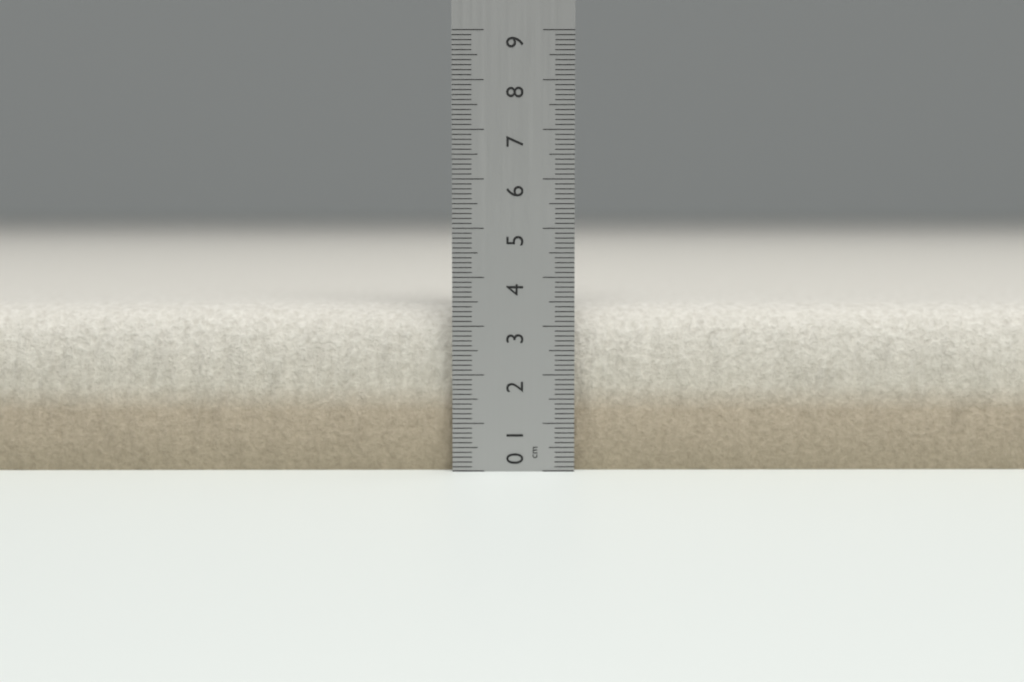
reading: 3.4 cm
